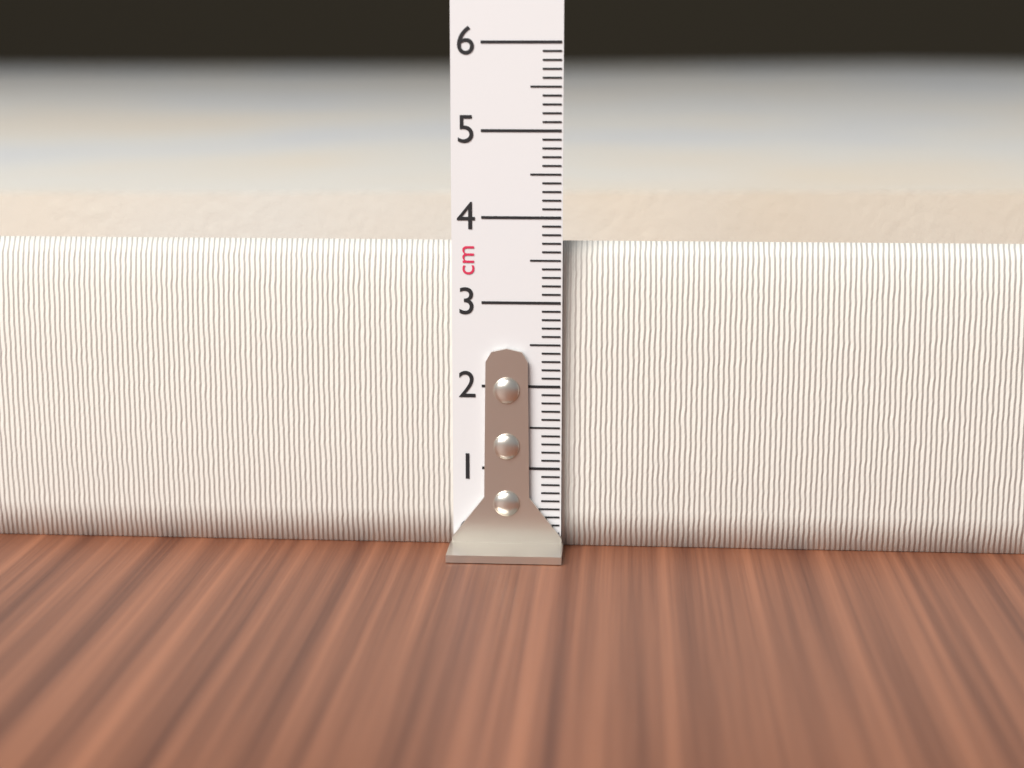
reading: 3.7 cm
